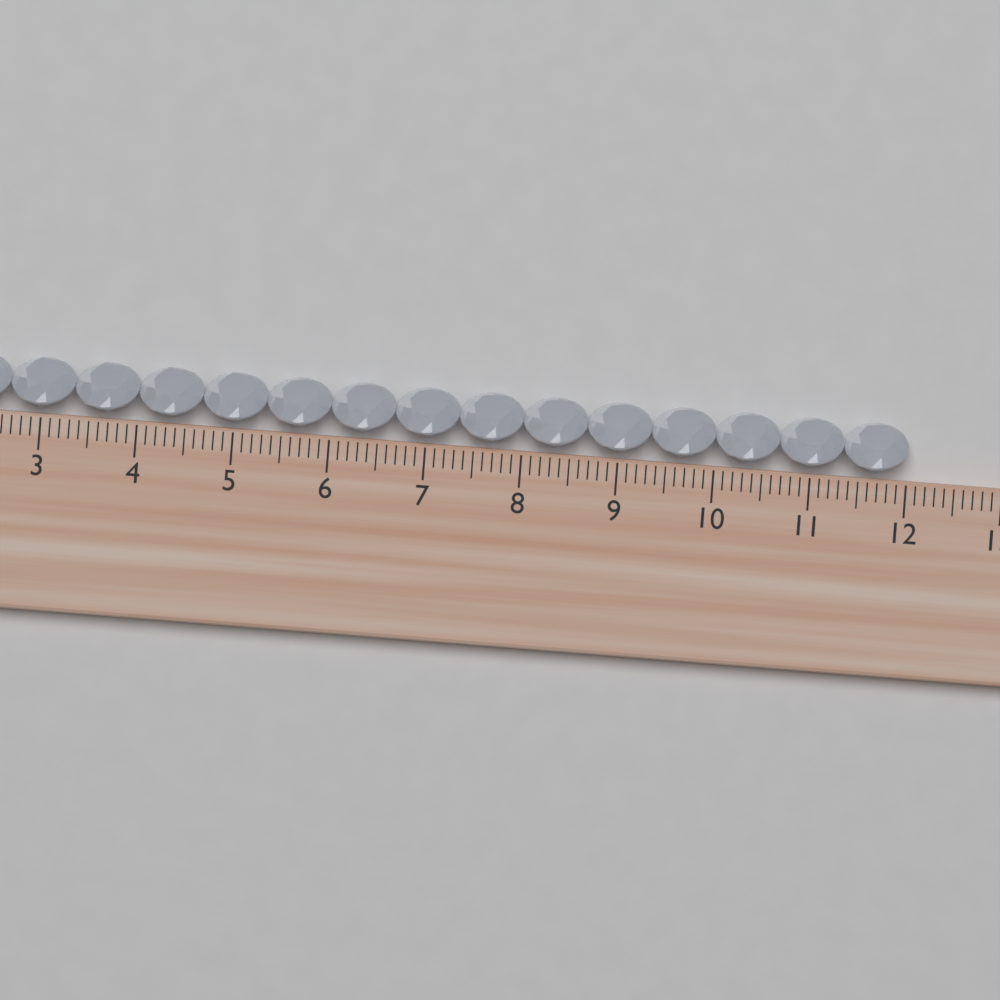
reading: 12.0 cm
